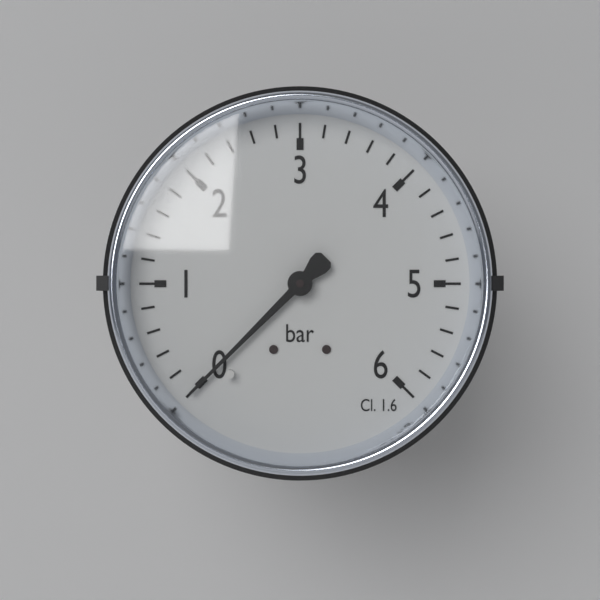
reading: 0.0 bar
